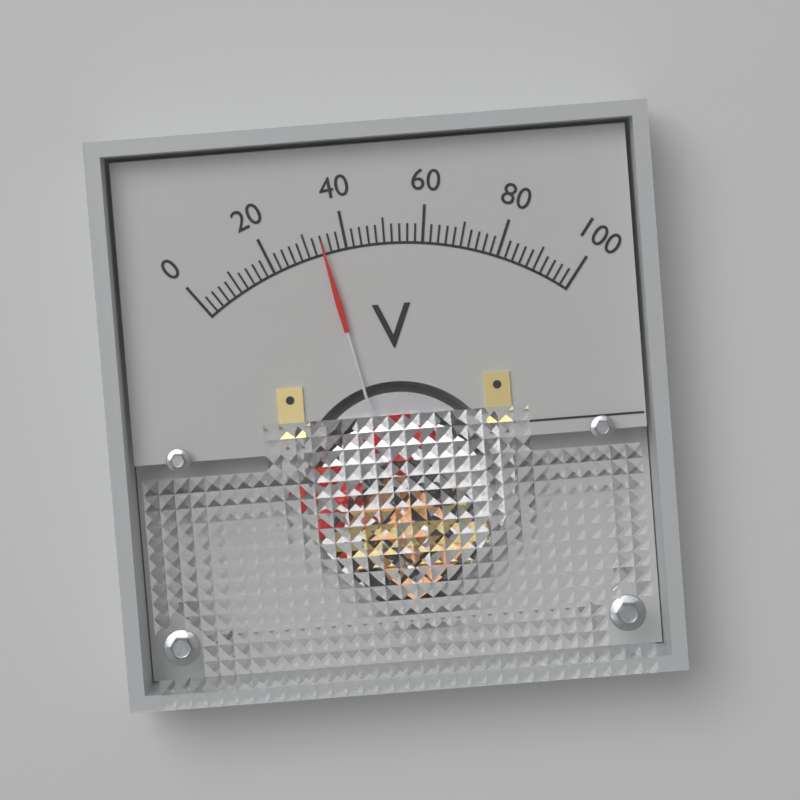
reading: 34 V
